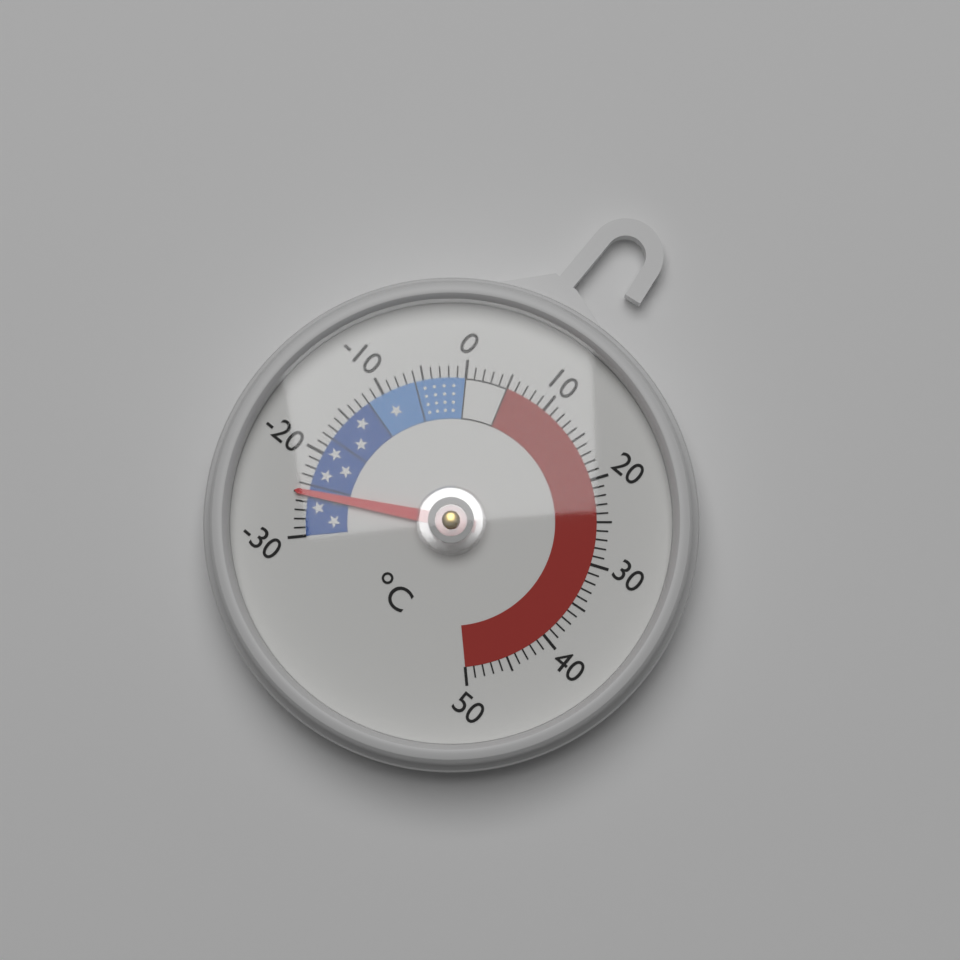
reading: -25 °C
